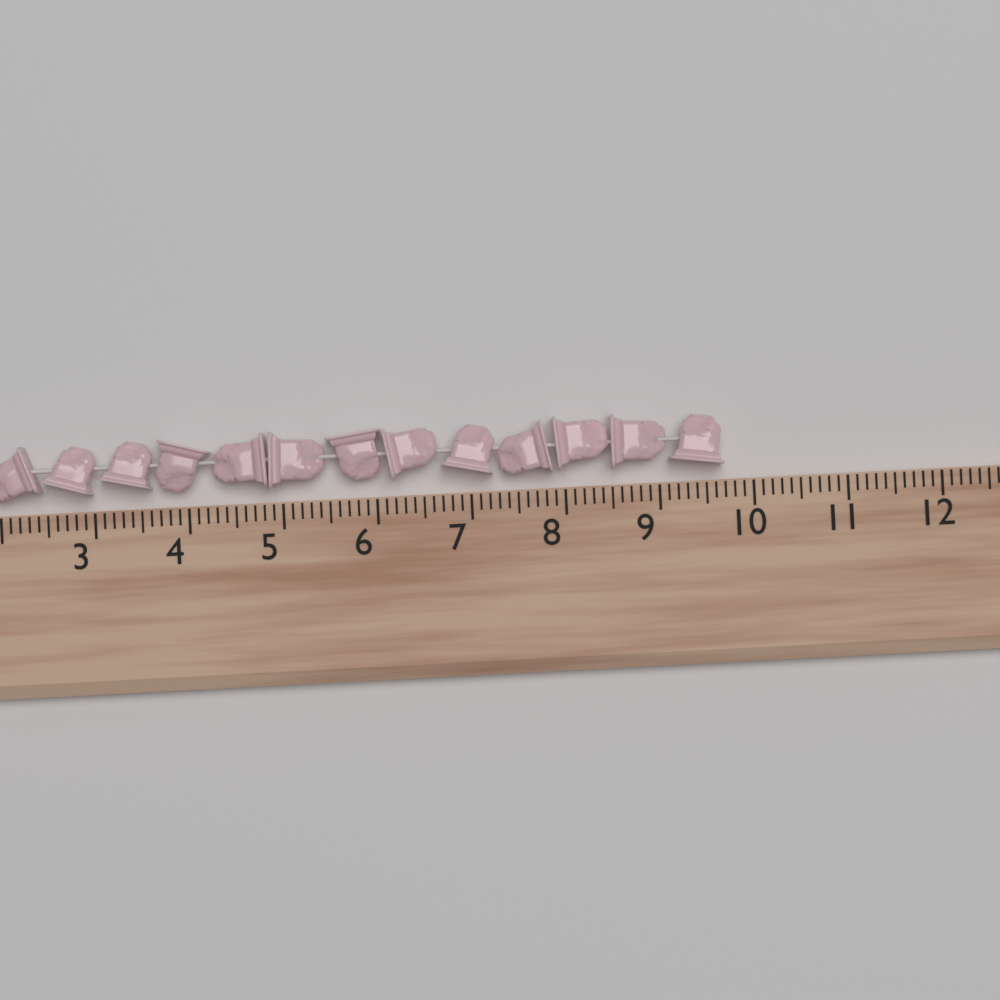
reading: 9.7 (no unit)
